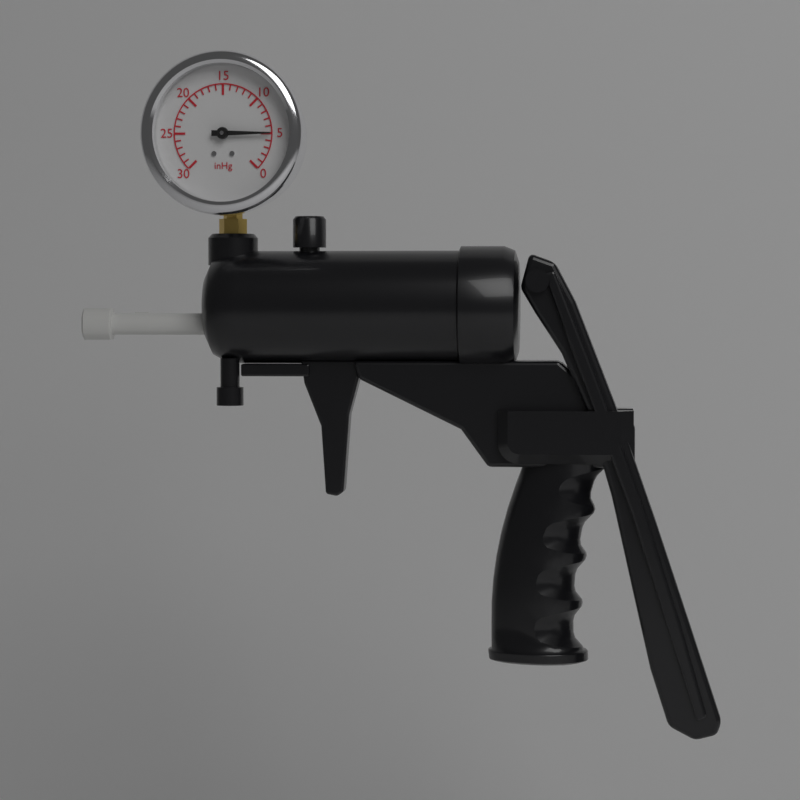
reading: 5 inHg
